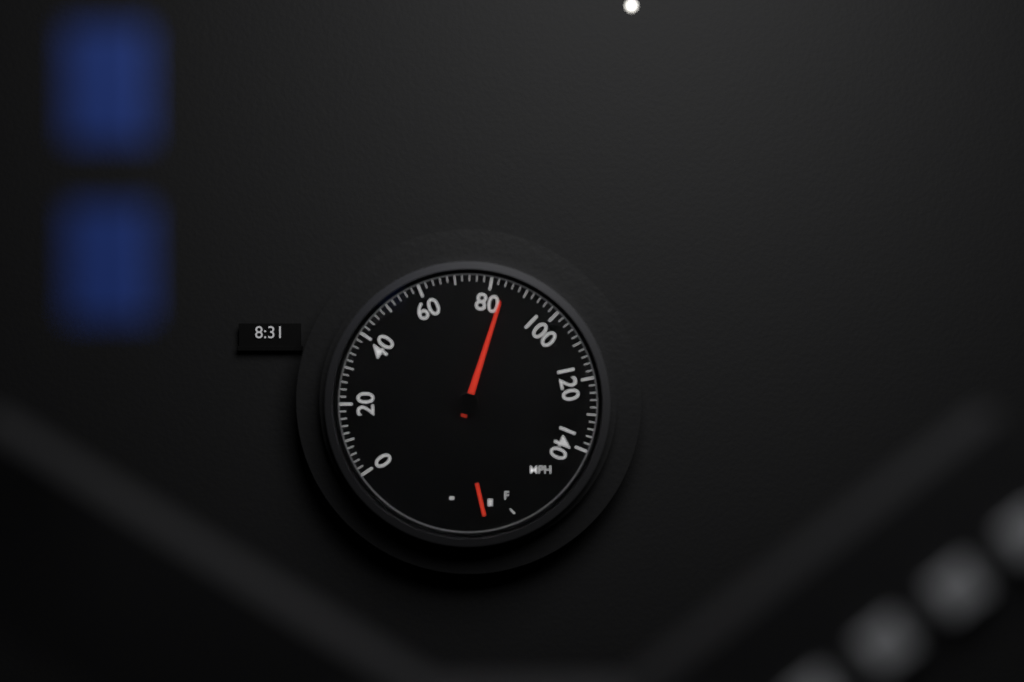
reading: 84 mph
